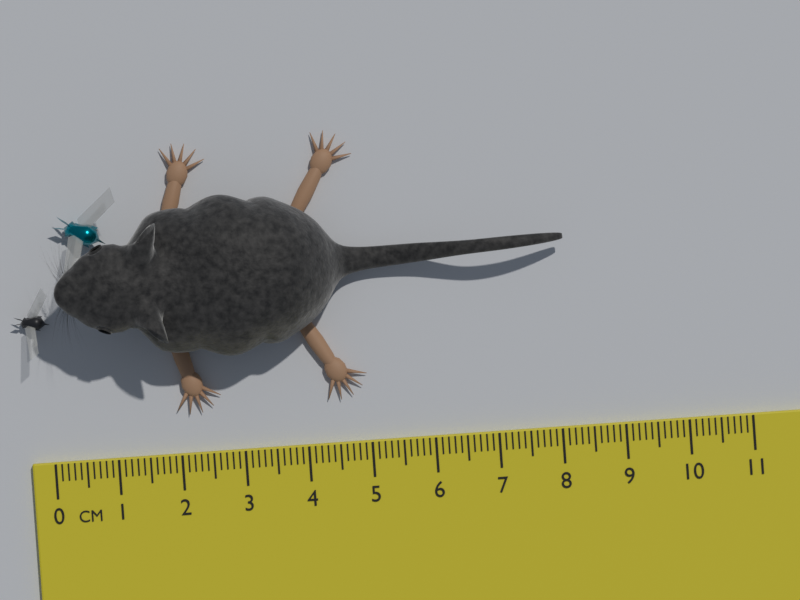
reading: 8.2 cm
